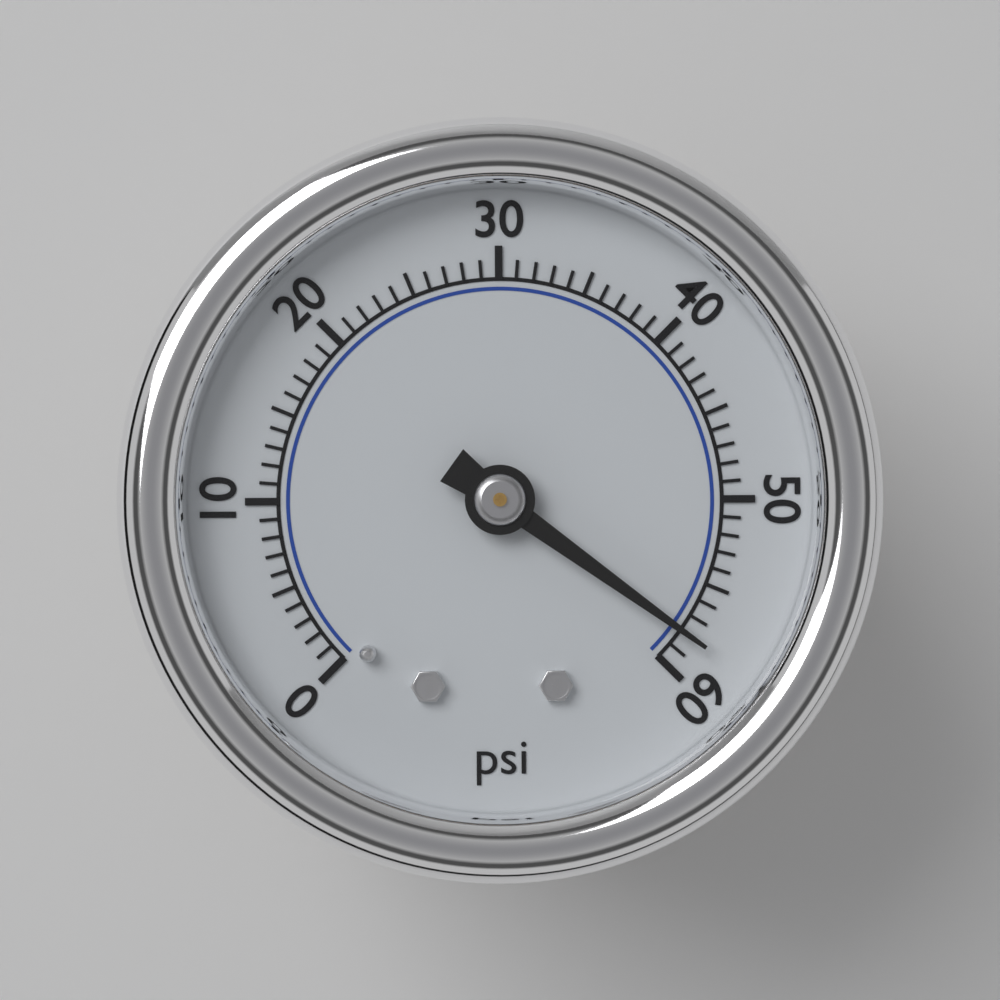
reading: 58 psi
